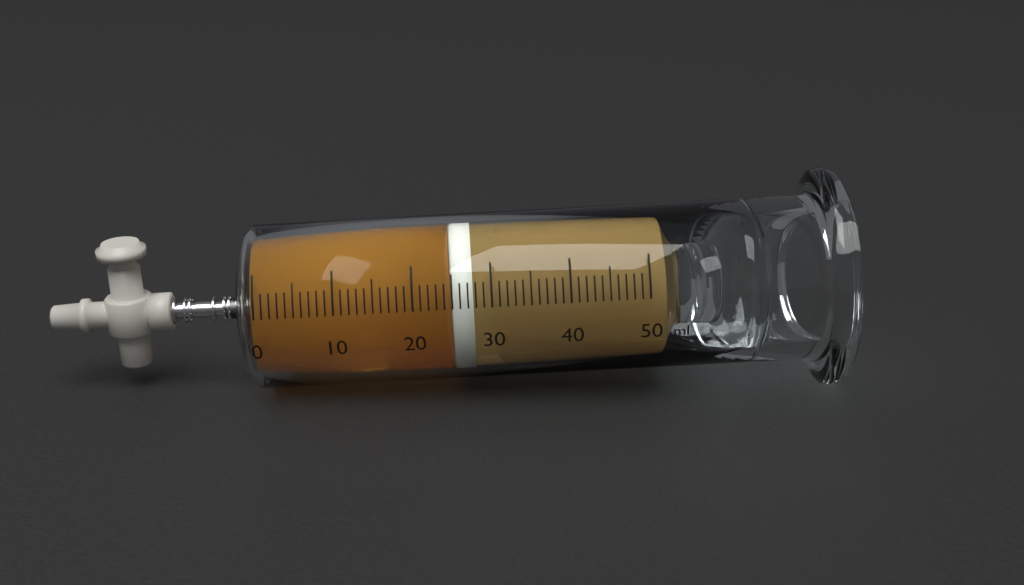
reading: 25 ml
